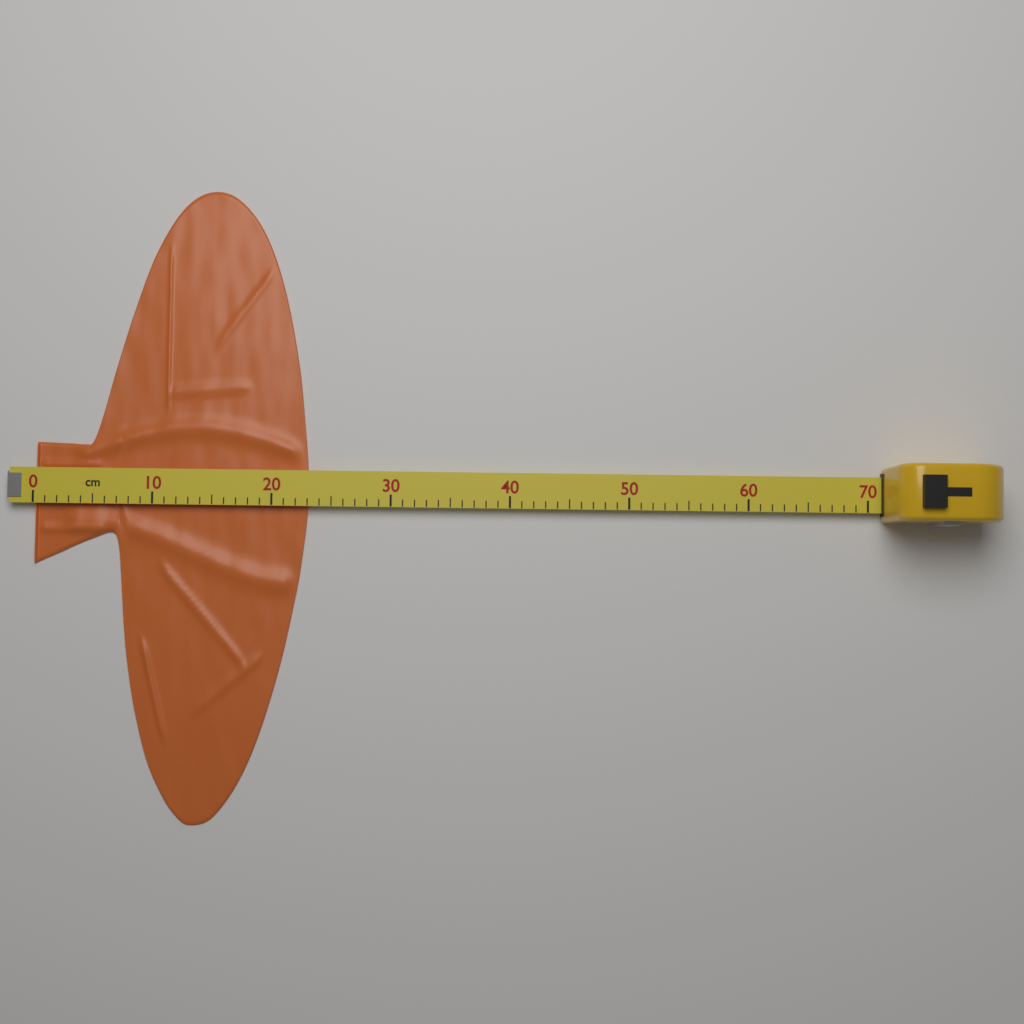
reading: 23 cm
